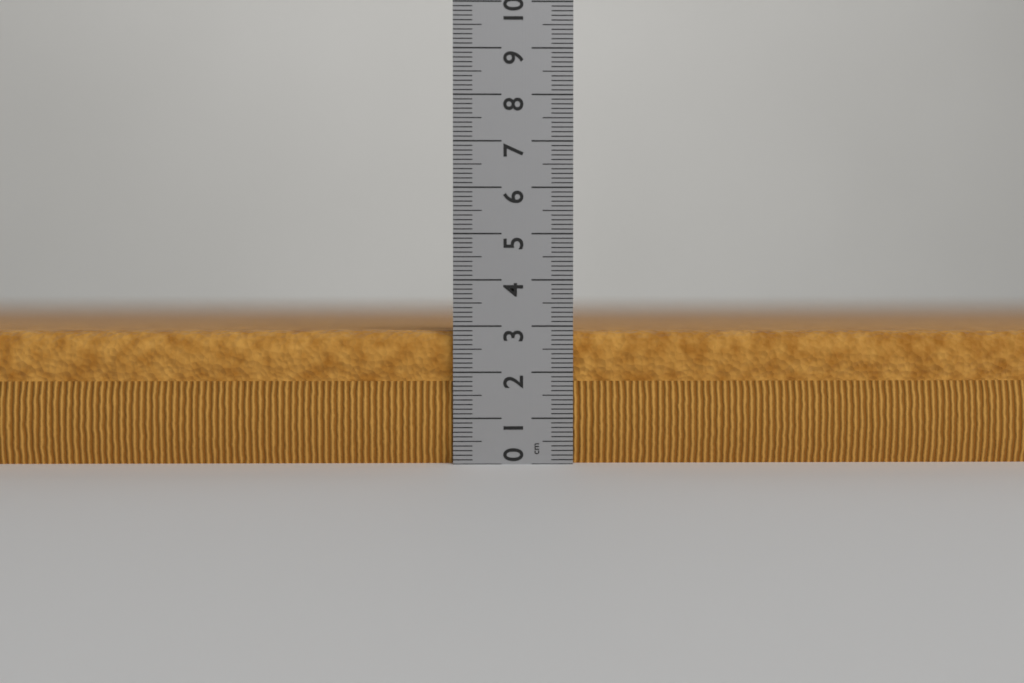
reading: 2.9 cm
